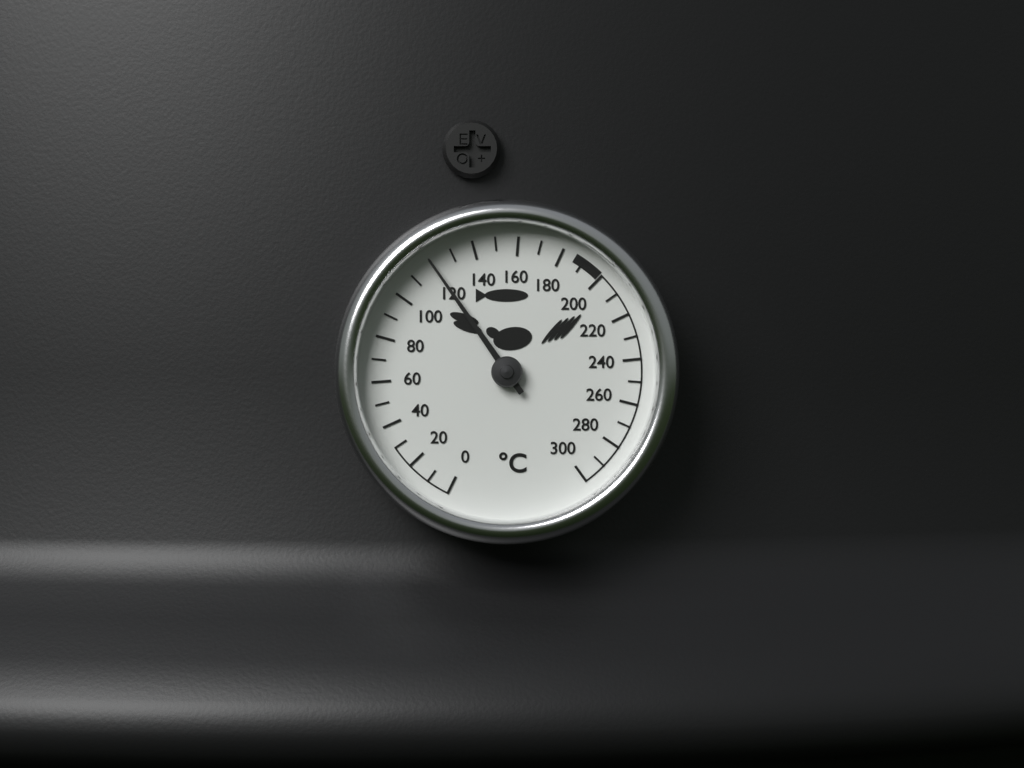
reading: 120 °C
